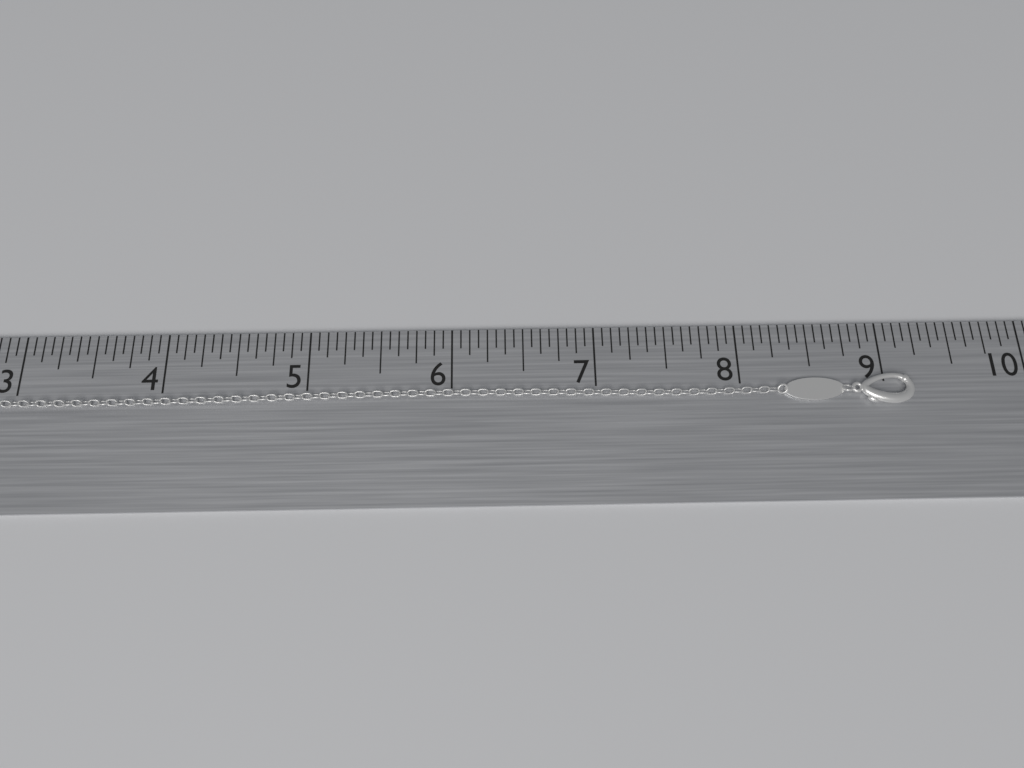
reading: 9.1875 in
